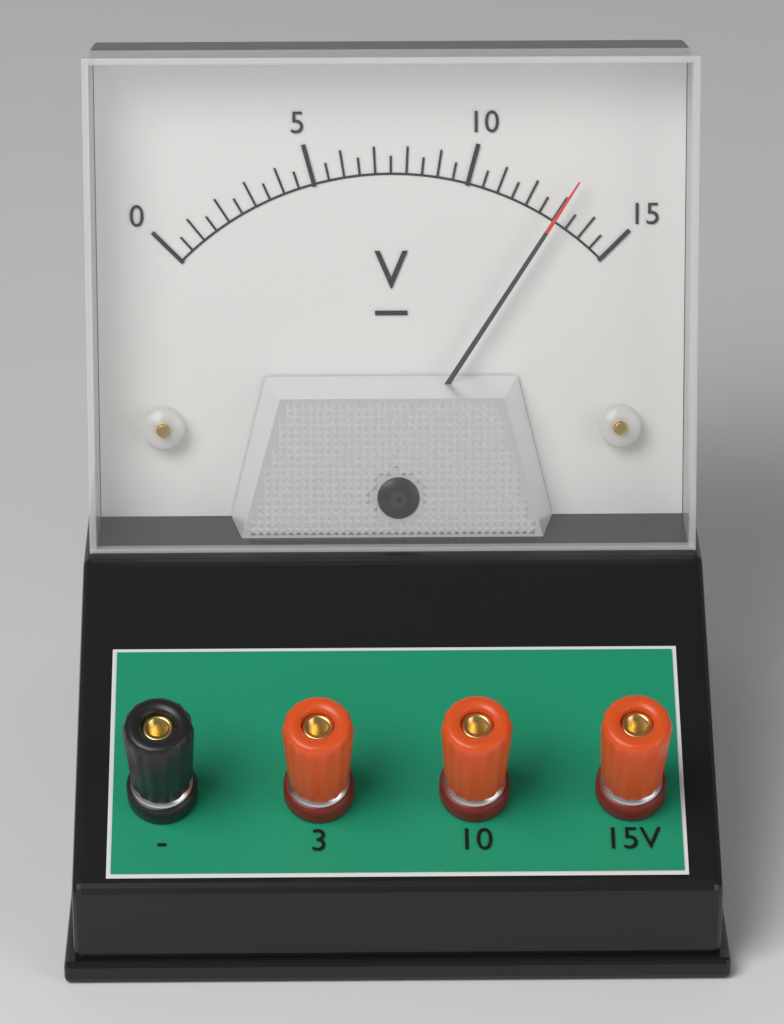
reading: 13.0 V
